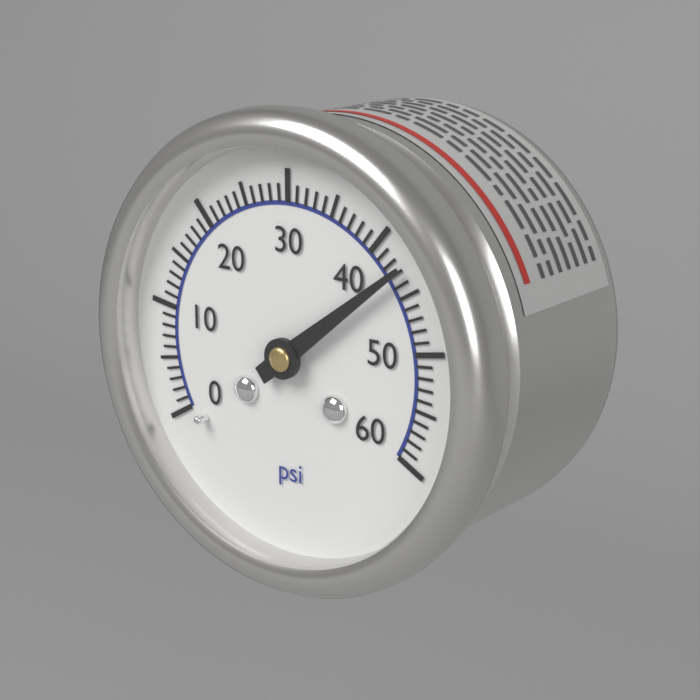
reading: 43 psi
